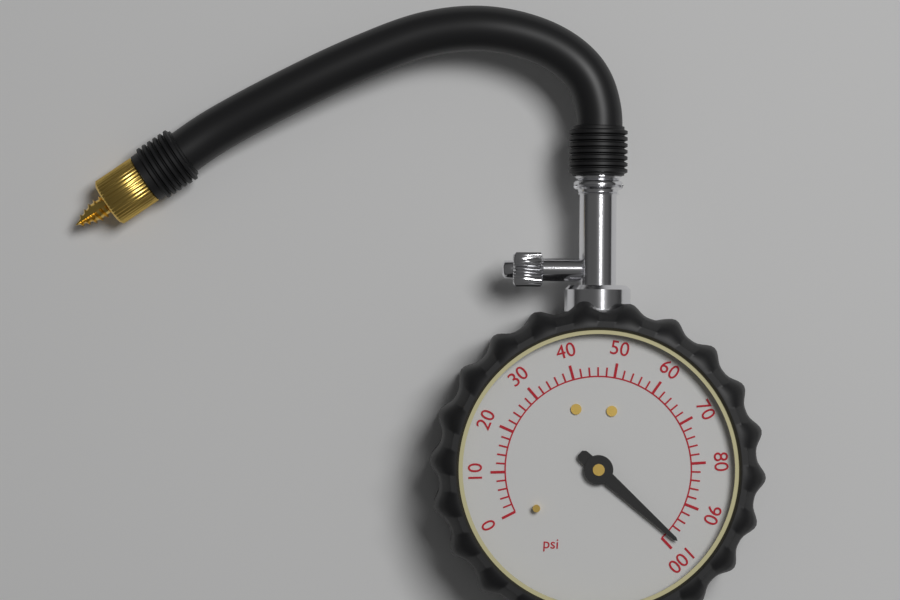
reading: 98 psi
